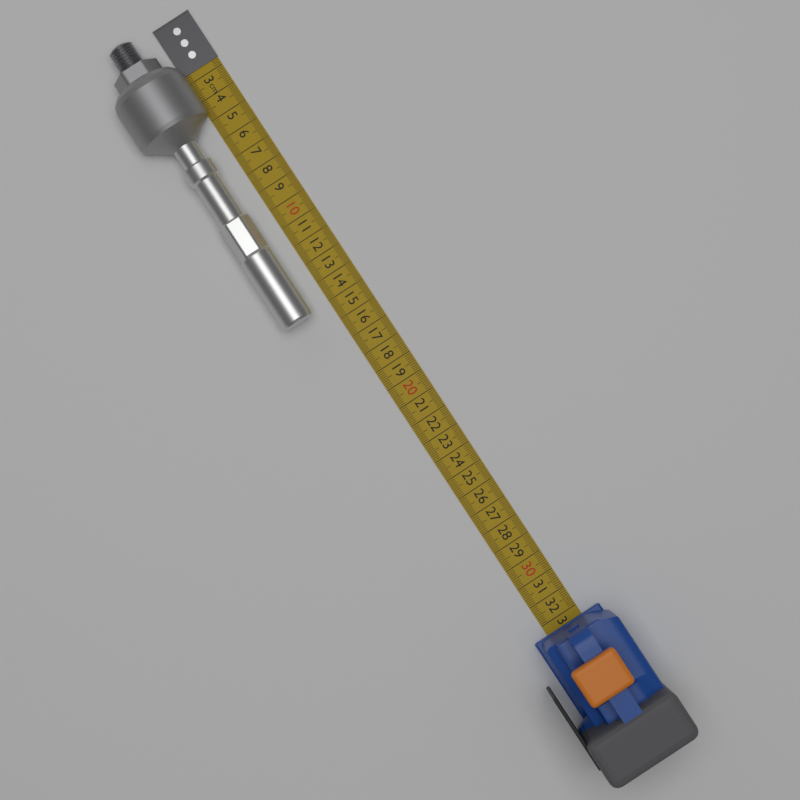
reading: 15.2 cm
